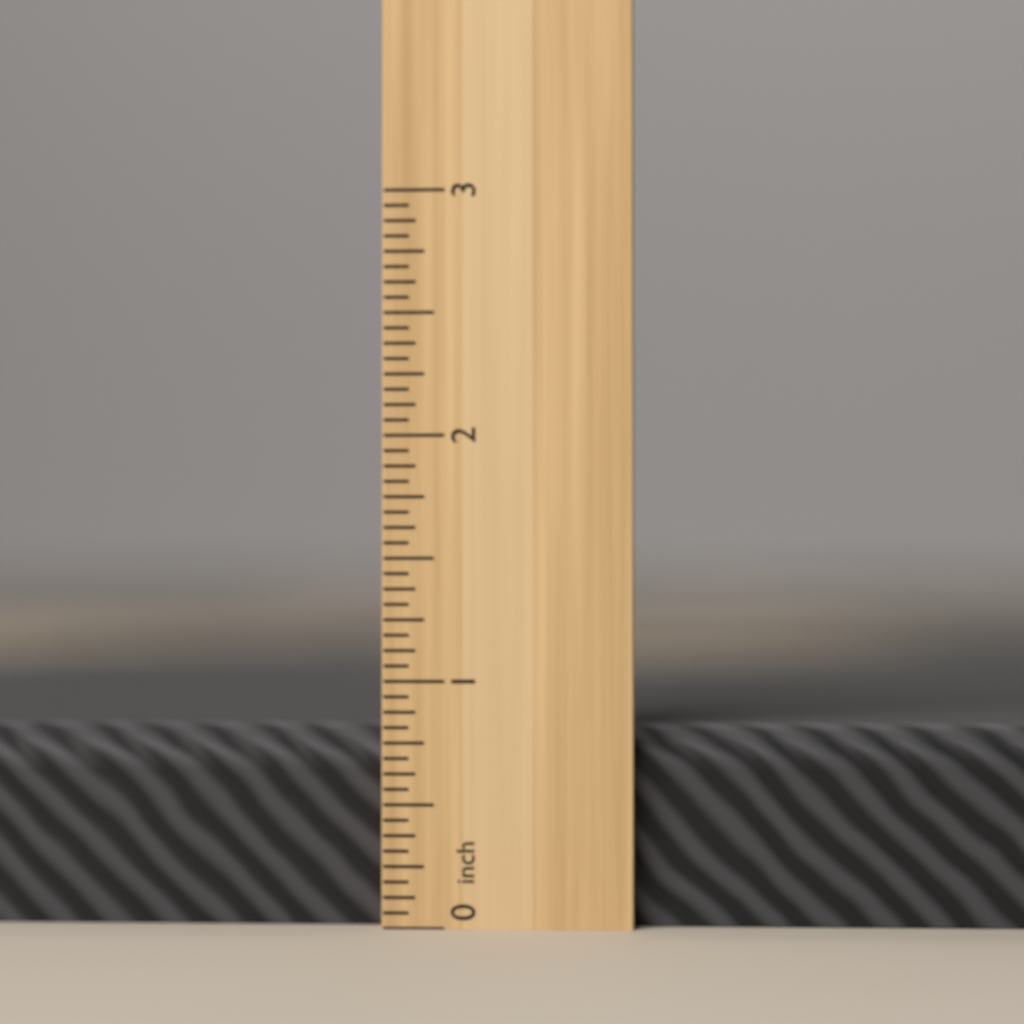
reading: 0.8125 inch
